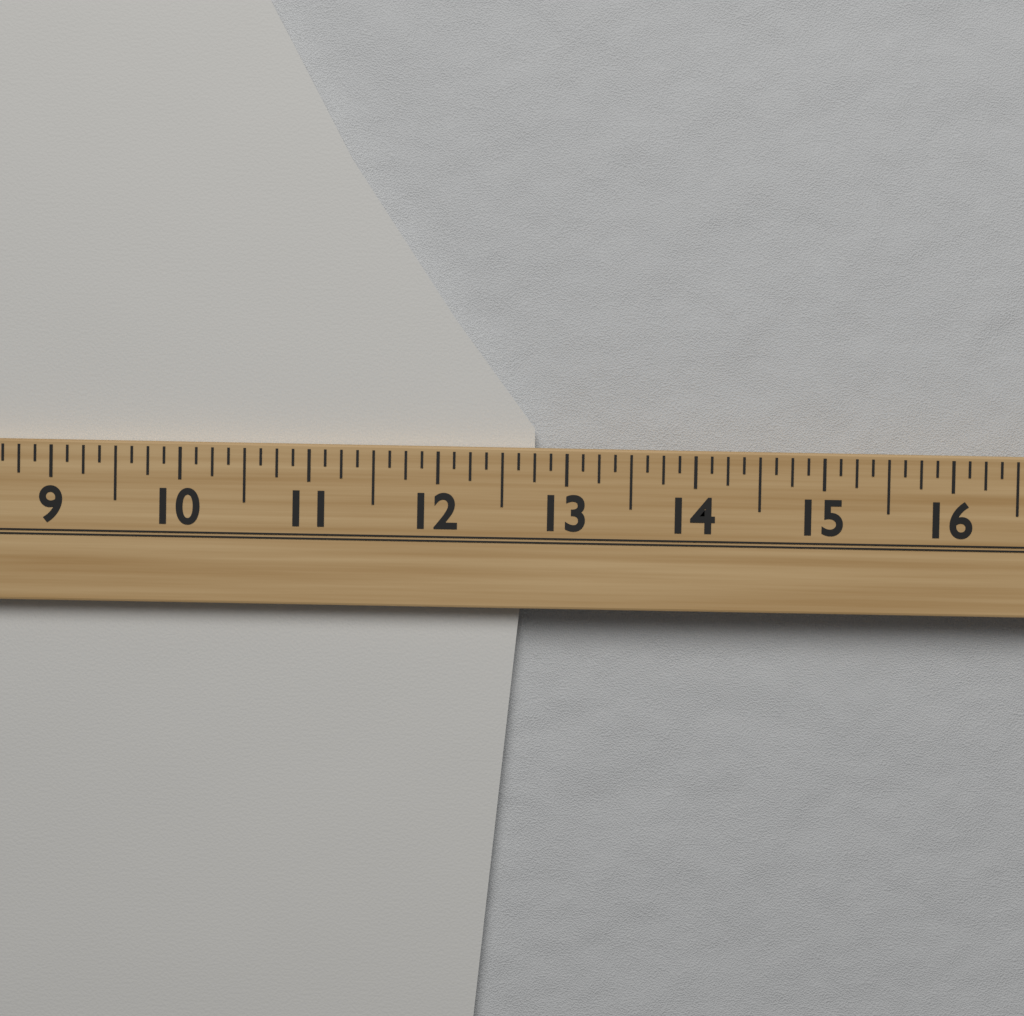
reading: 12.750 (no unit)
